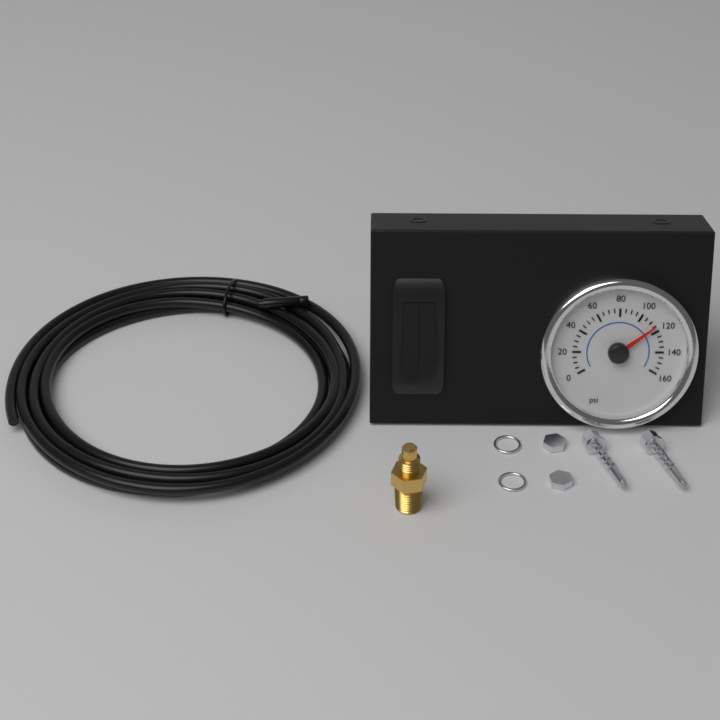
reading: 115 psi
